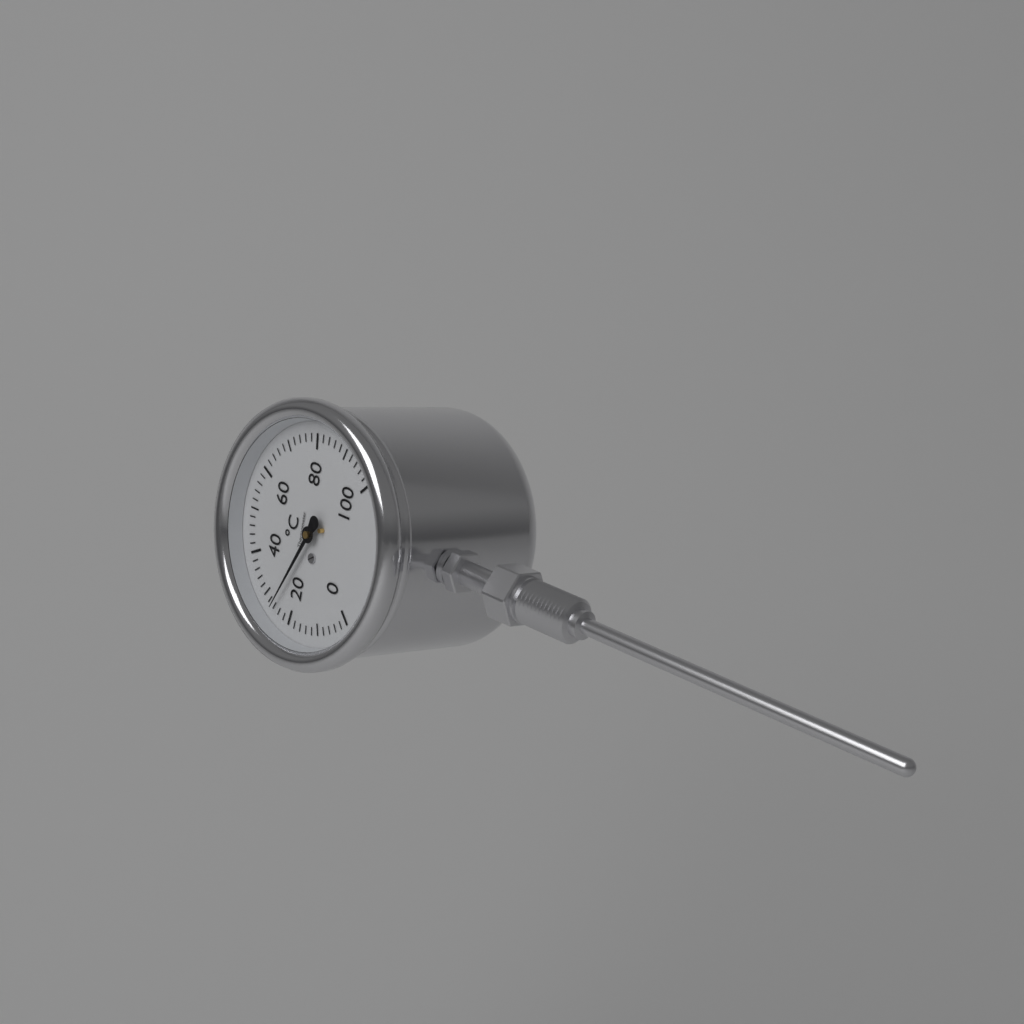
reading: 26 °C
